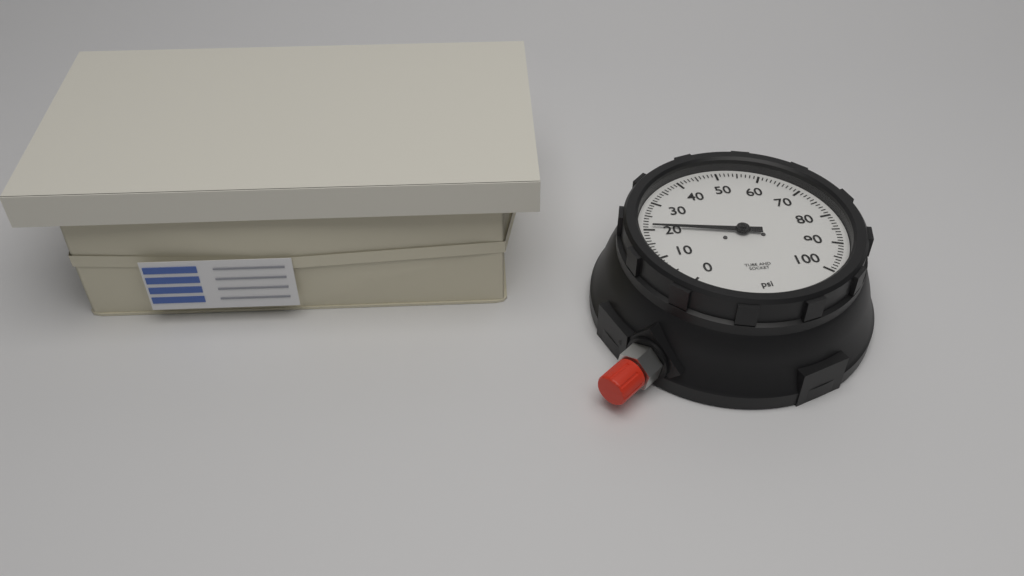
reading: 21 psi
